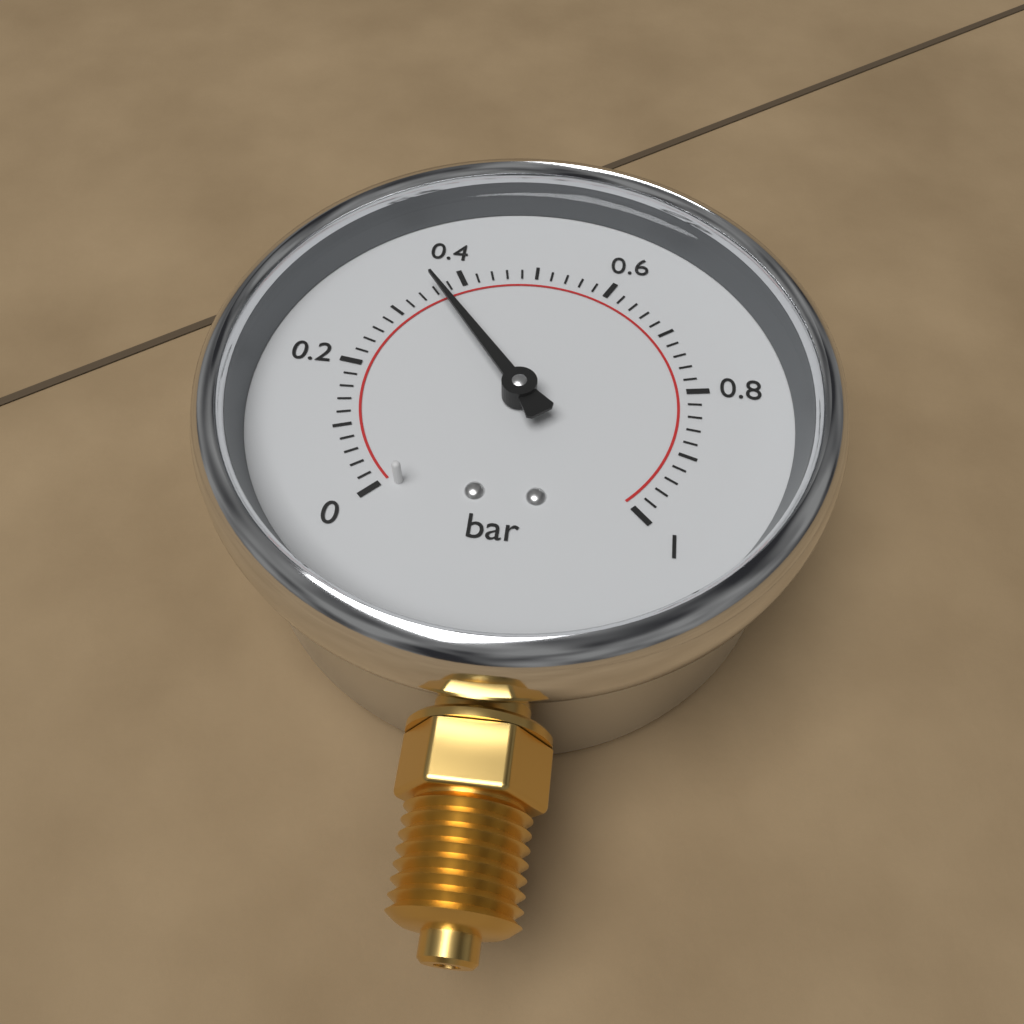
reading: 0.36 bar
